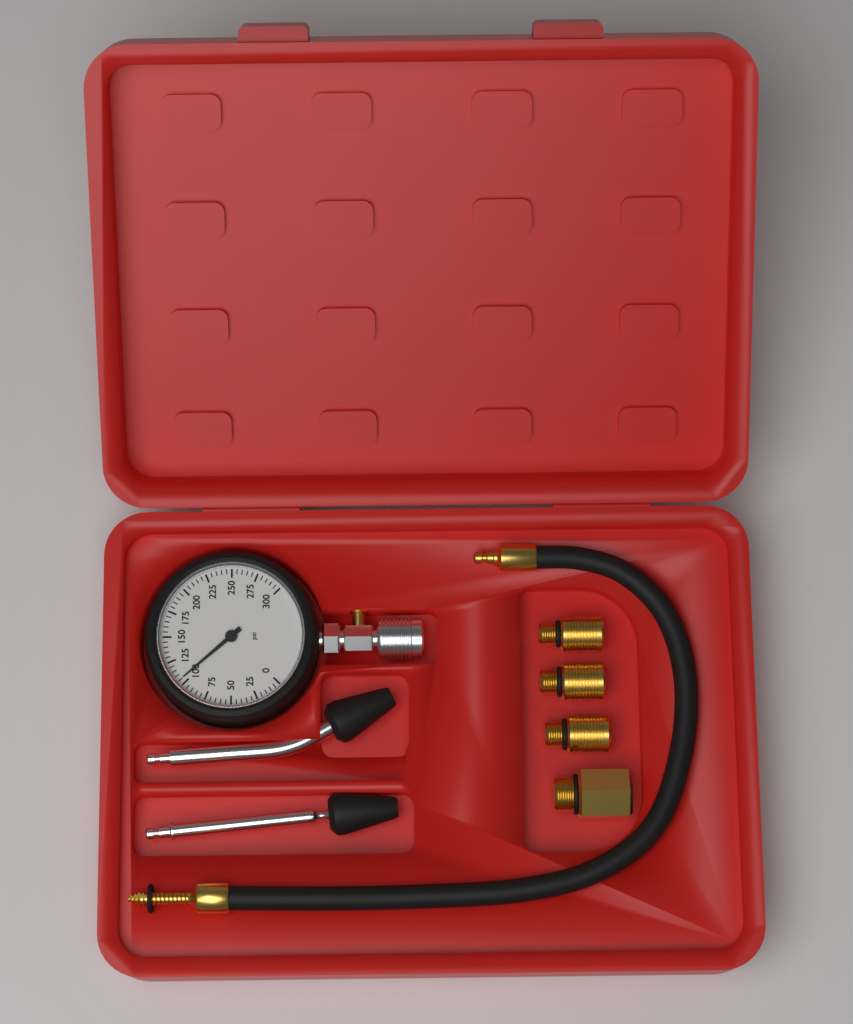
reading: 105 psi
